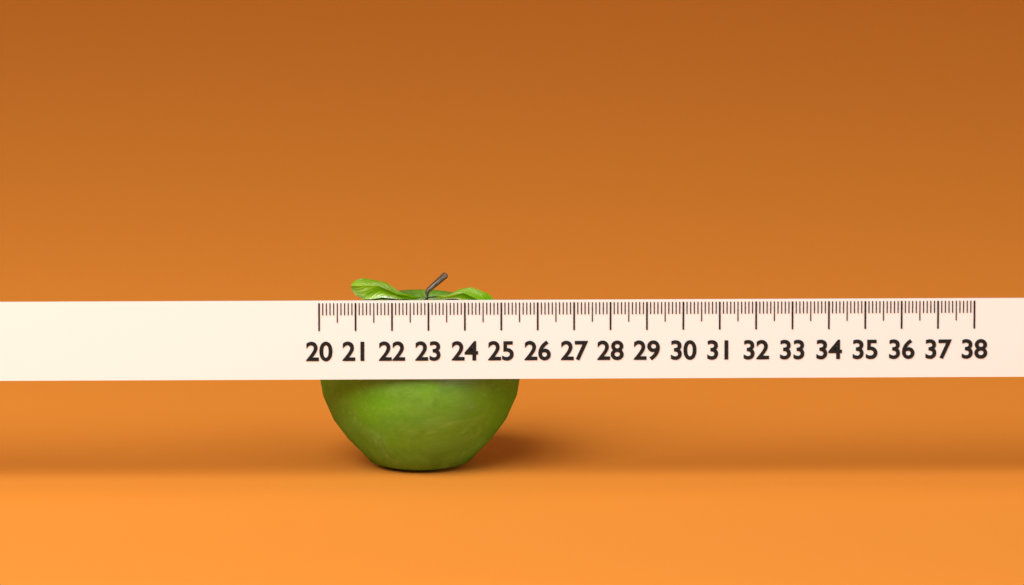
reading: 25.6 (no unit)
